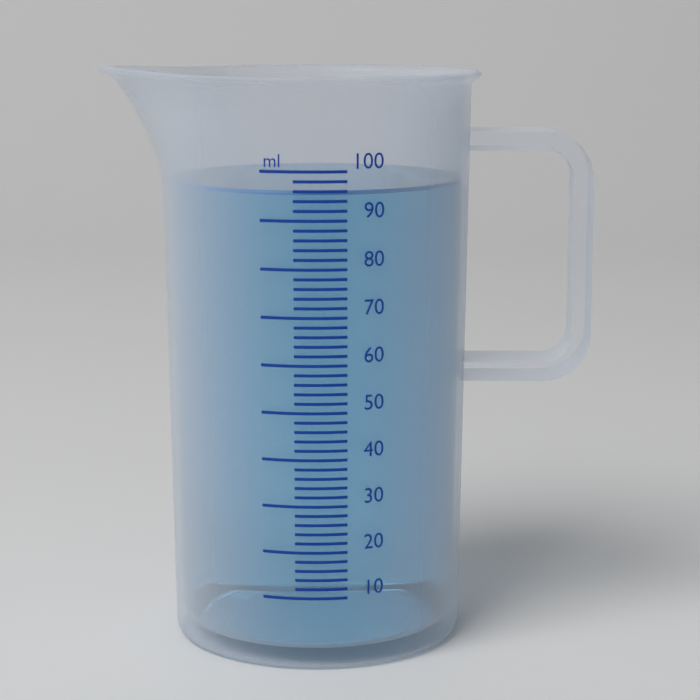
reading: 96 ml
